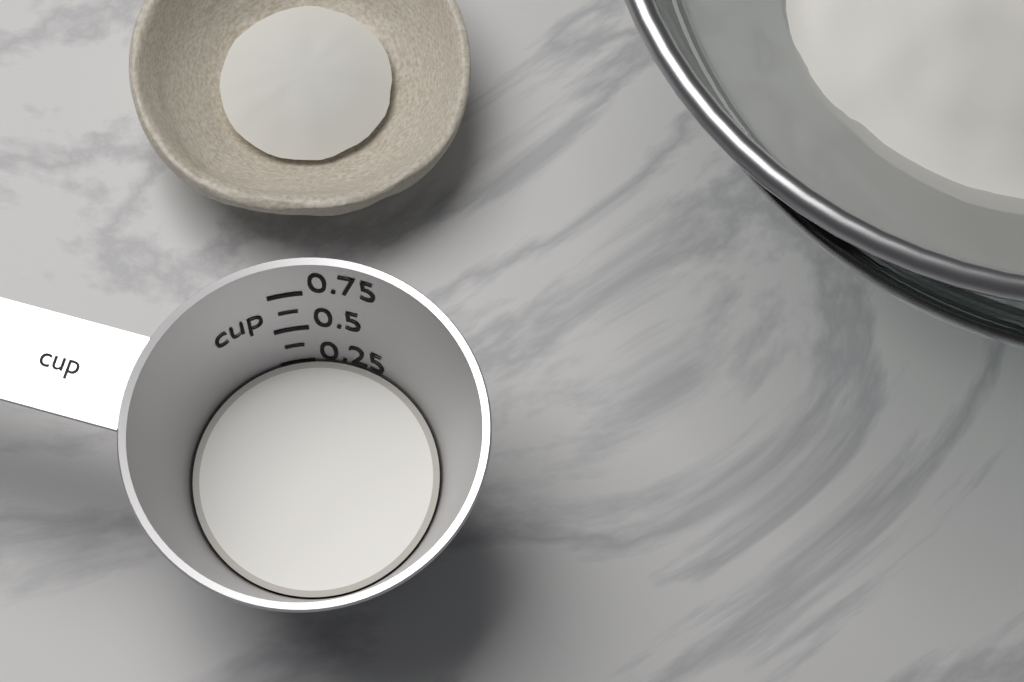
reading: 0.250 cup
